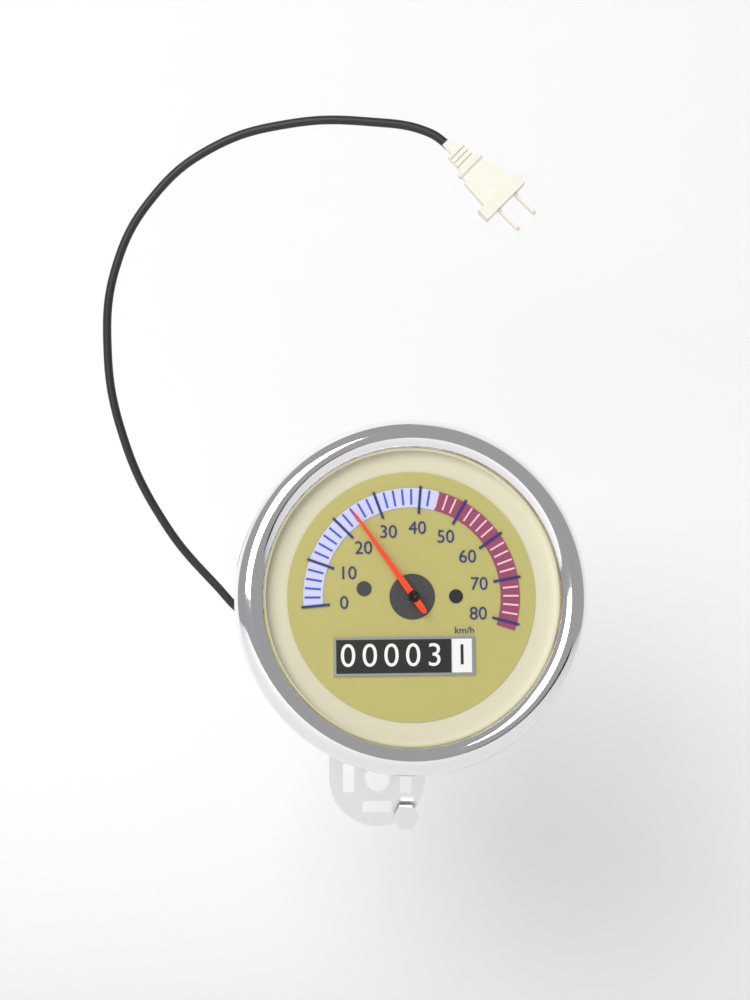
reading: 24 km/h
